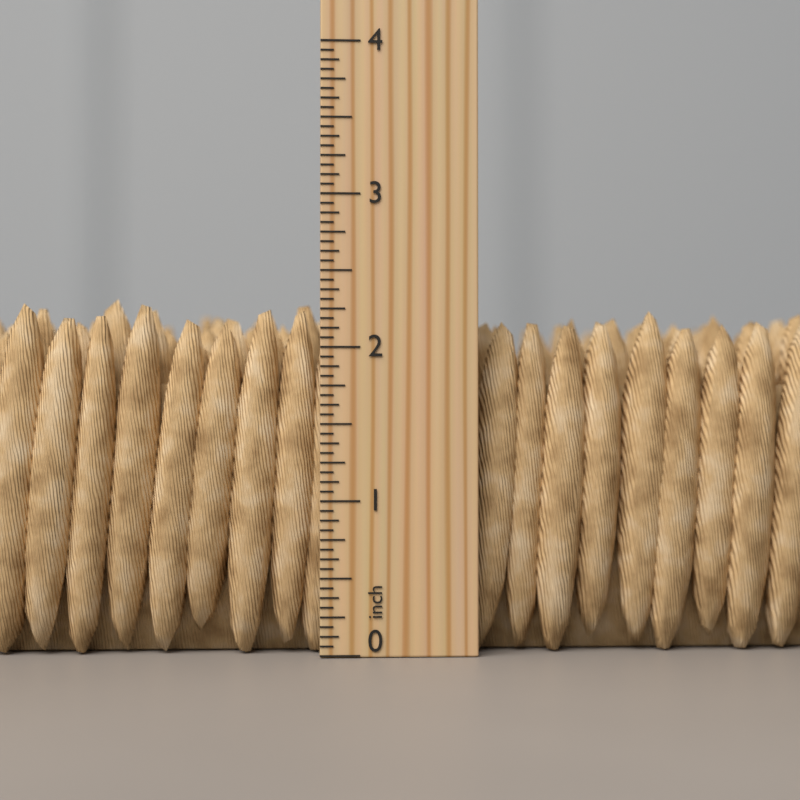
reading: 2.3750 inch
